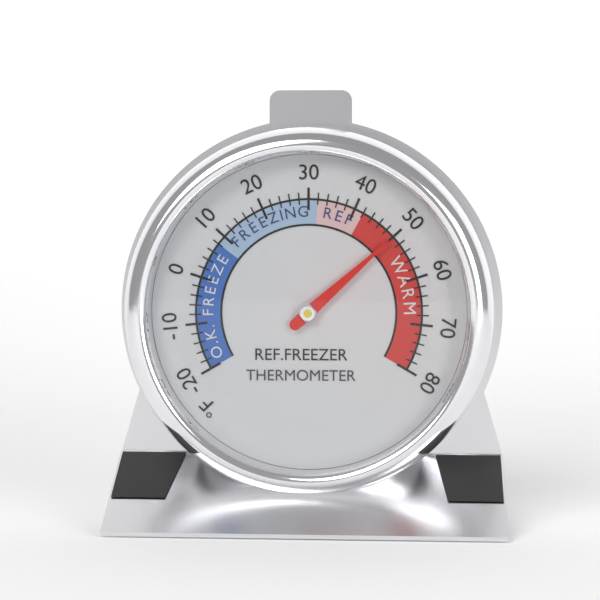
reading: 50 °F
